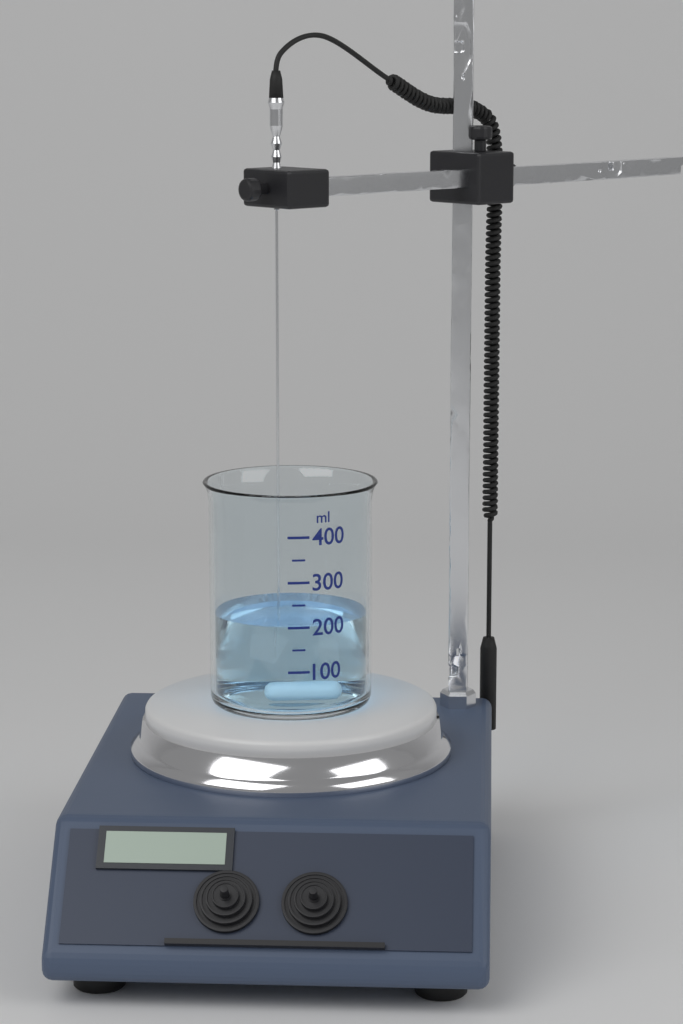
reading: 200 ml
